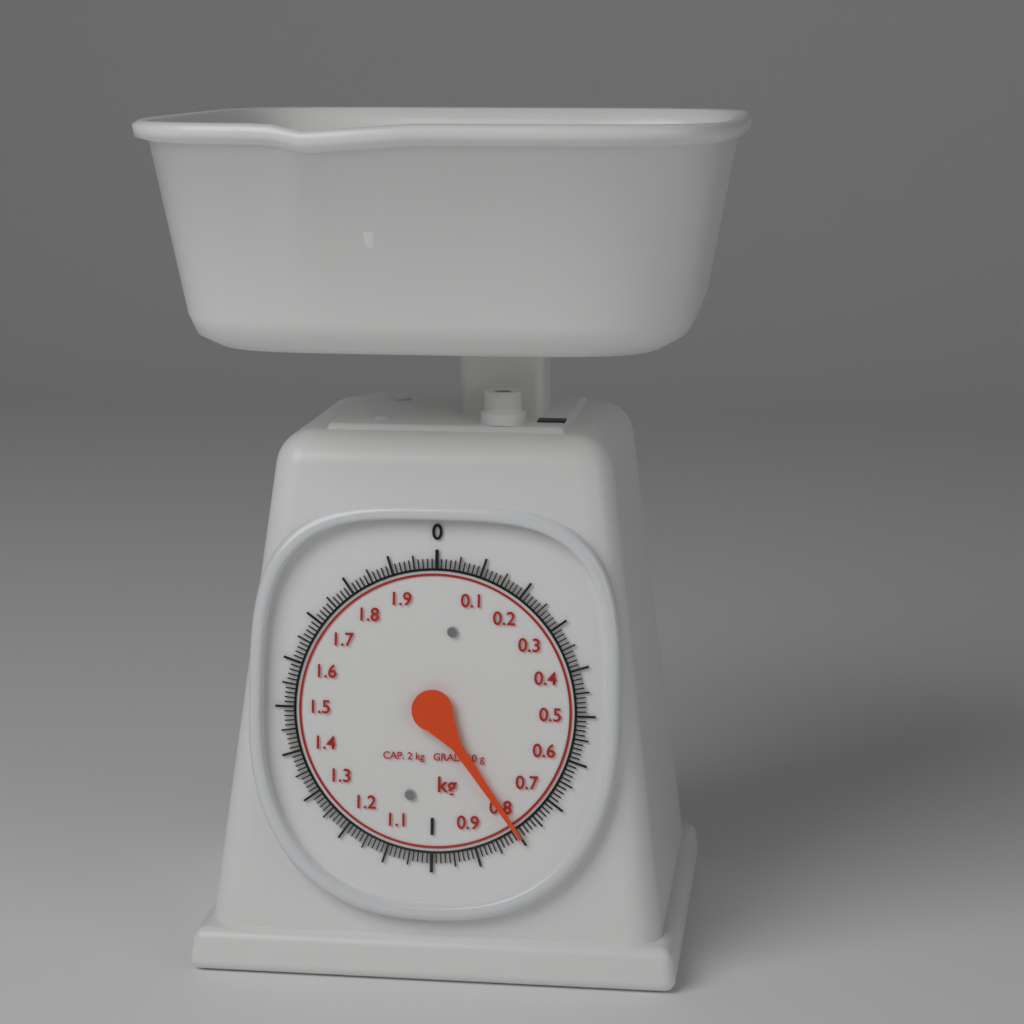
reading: 0.80 kg
